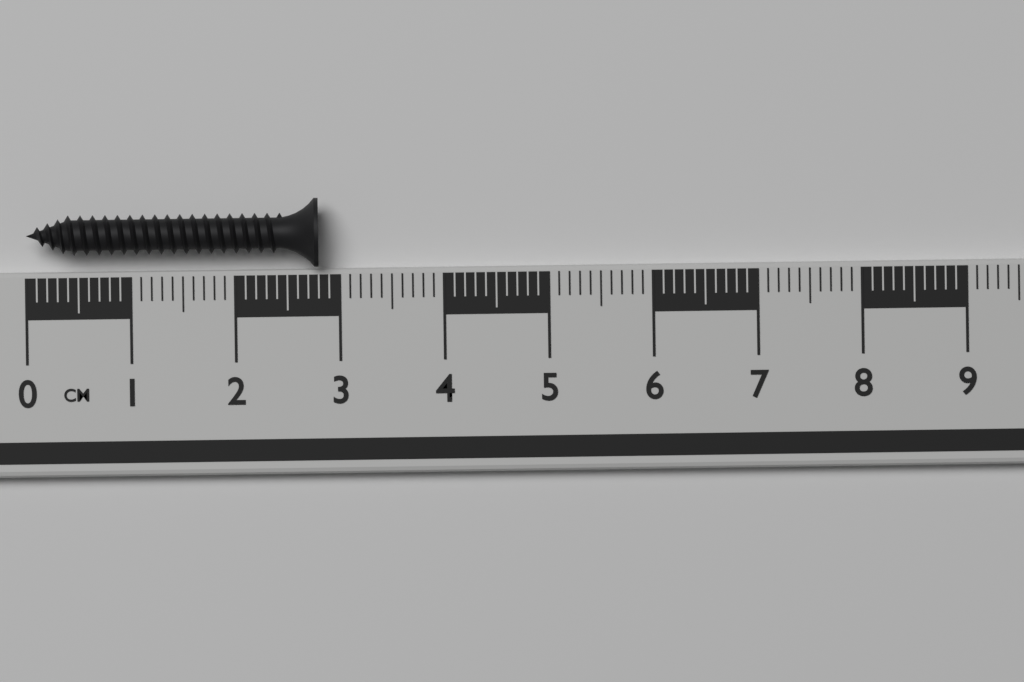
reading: 2.8 cm
